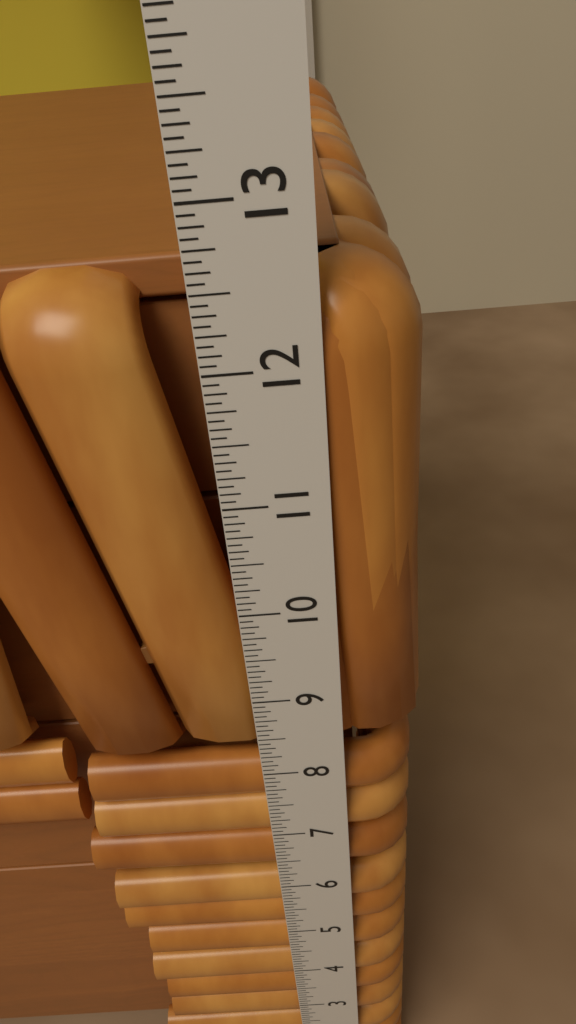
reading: 12.5625 in
